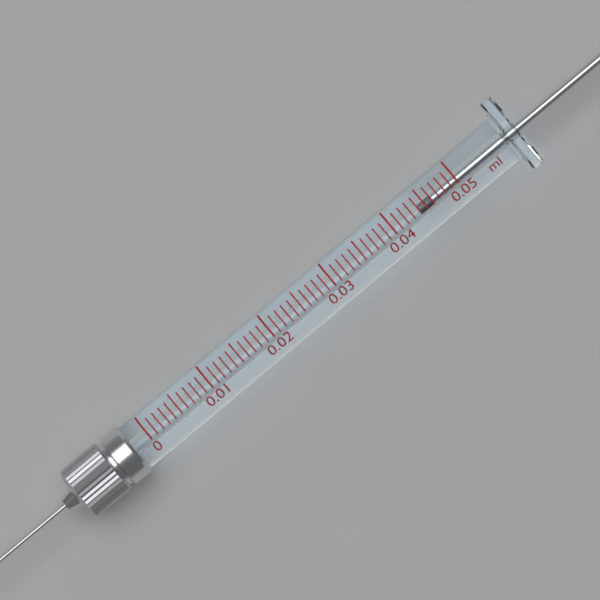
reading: 0.044 ml
